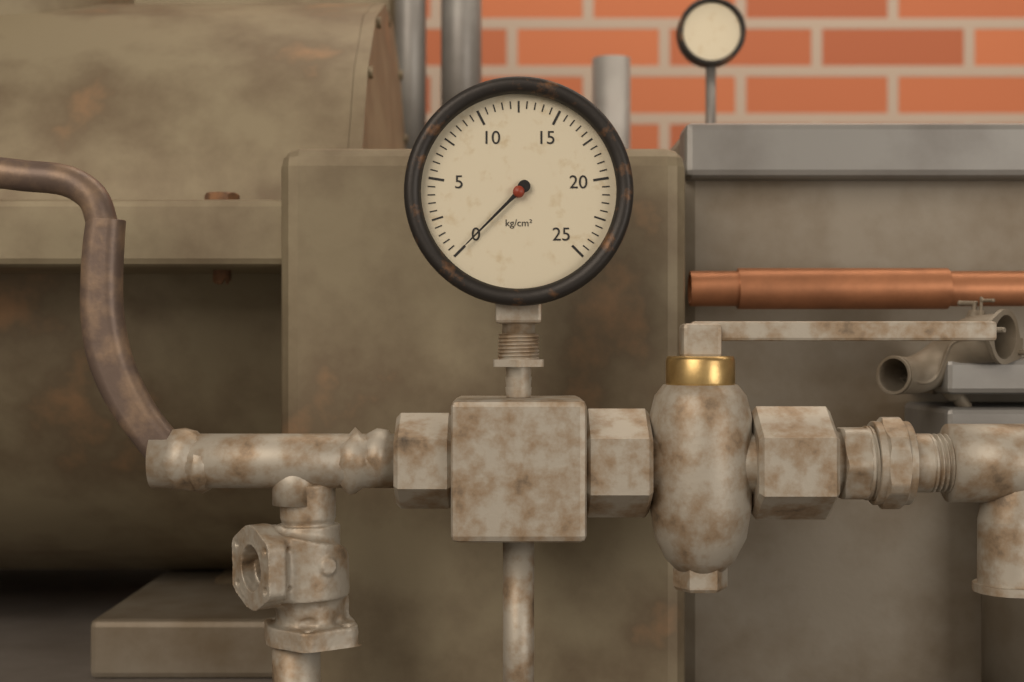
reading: 0.0 kg/cm²
